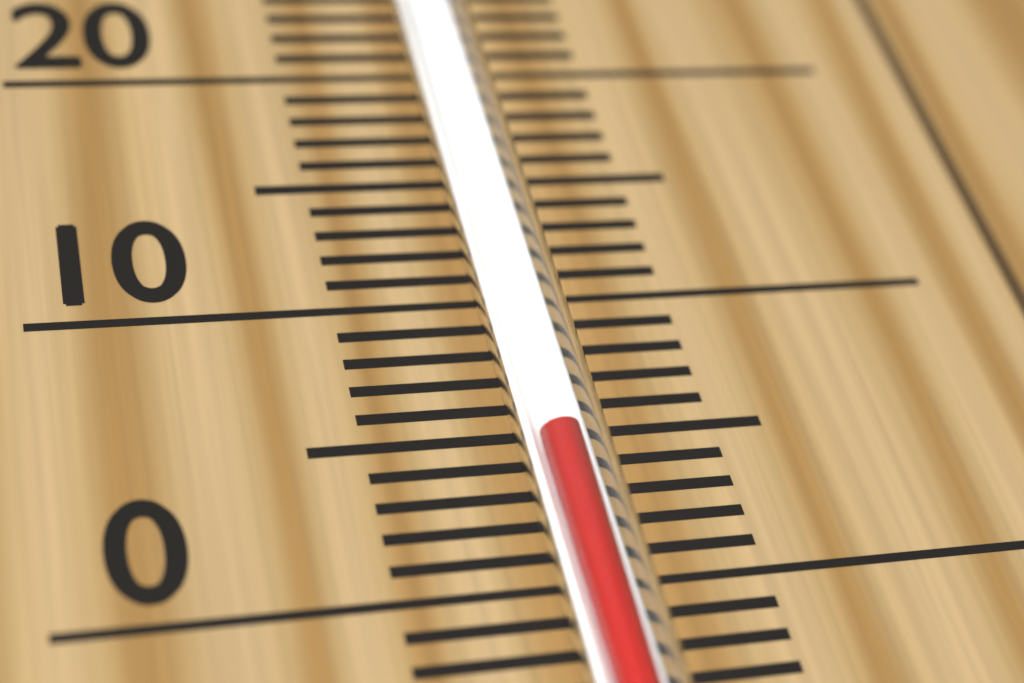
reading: 4 °C
